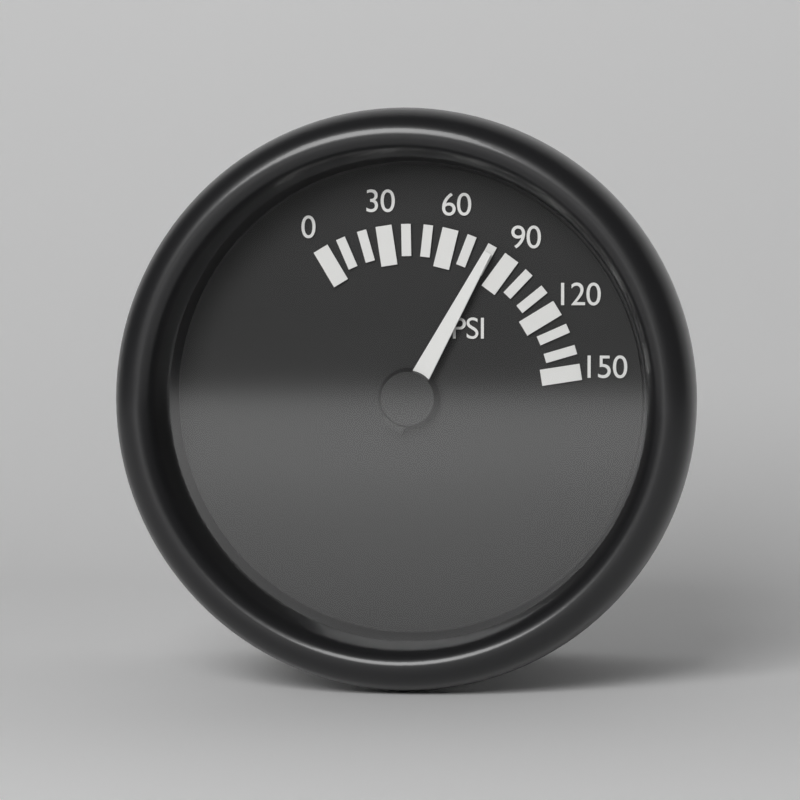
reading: 80 psi
